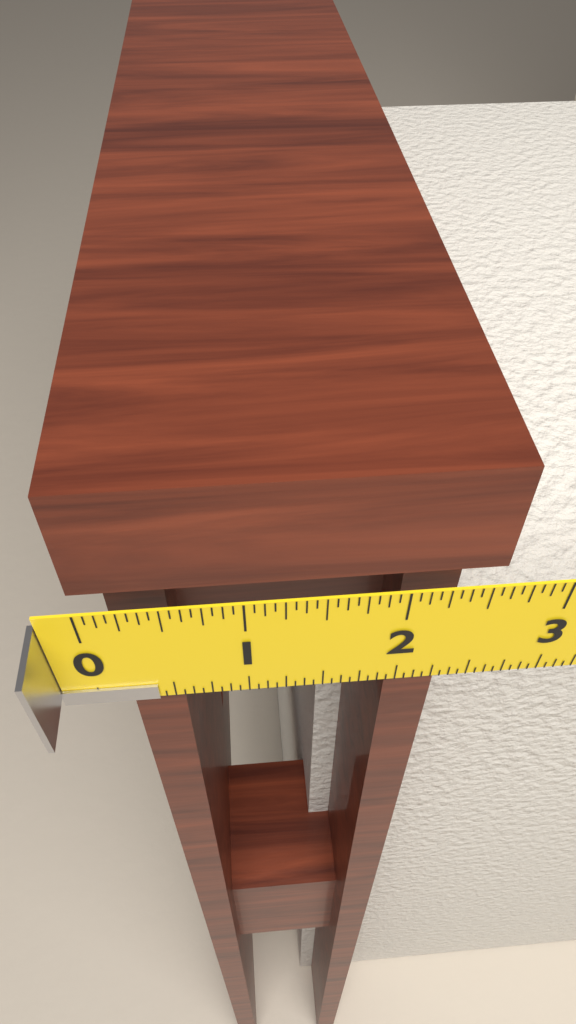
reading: 2.5625 in
